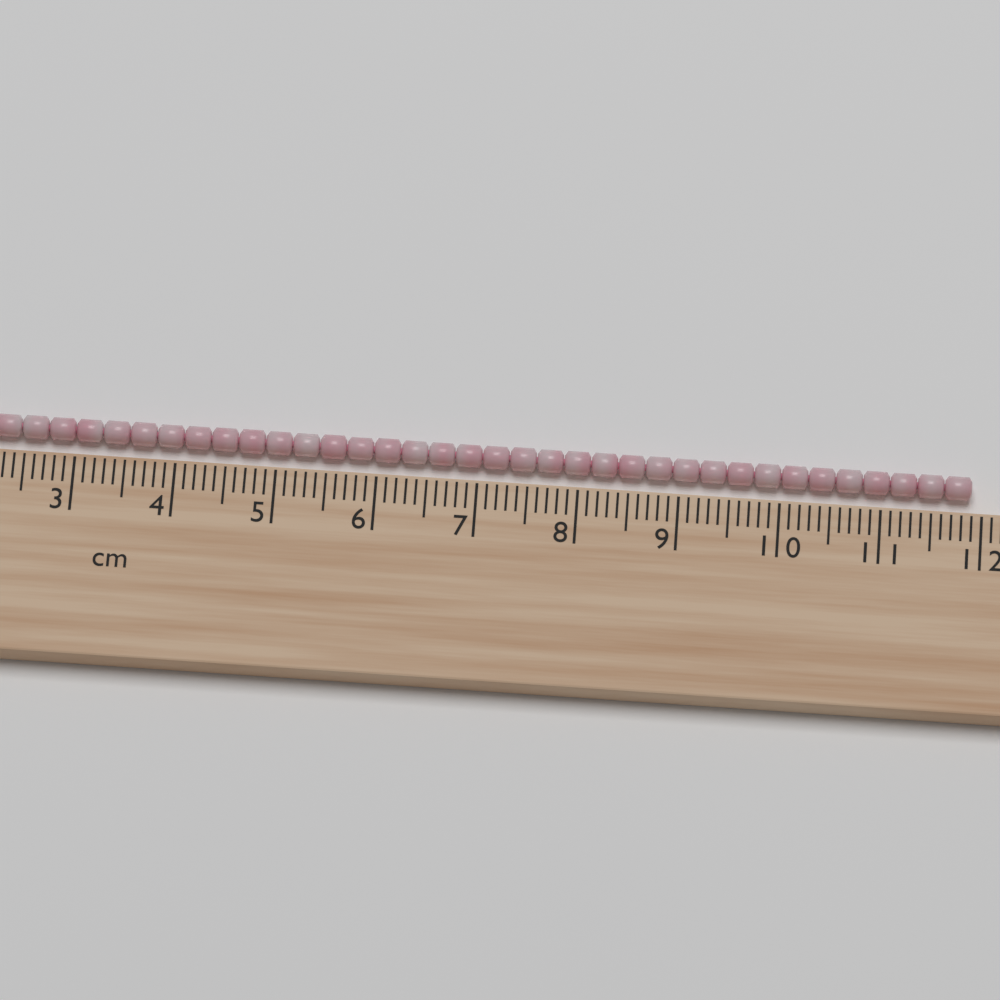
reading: 11.9 cm
